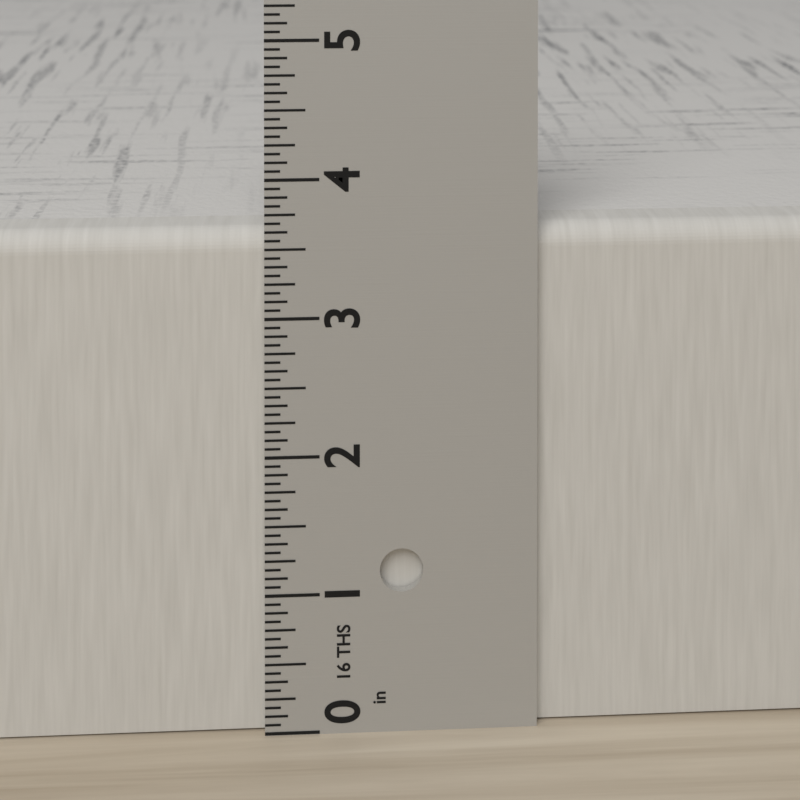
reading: 3.6250 in
